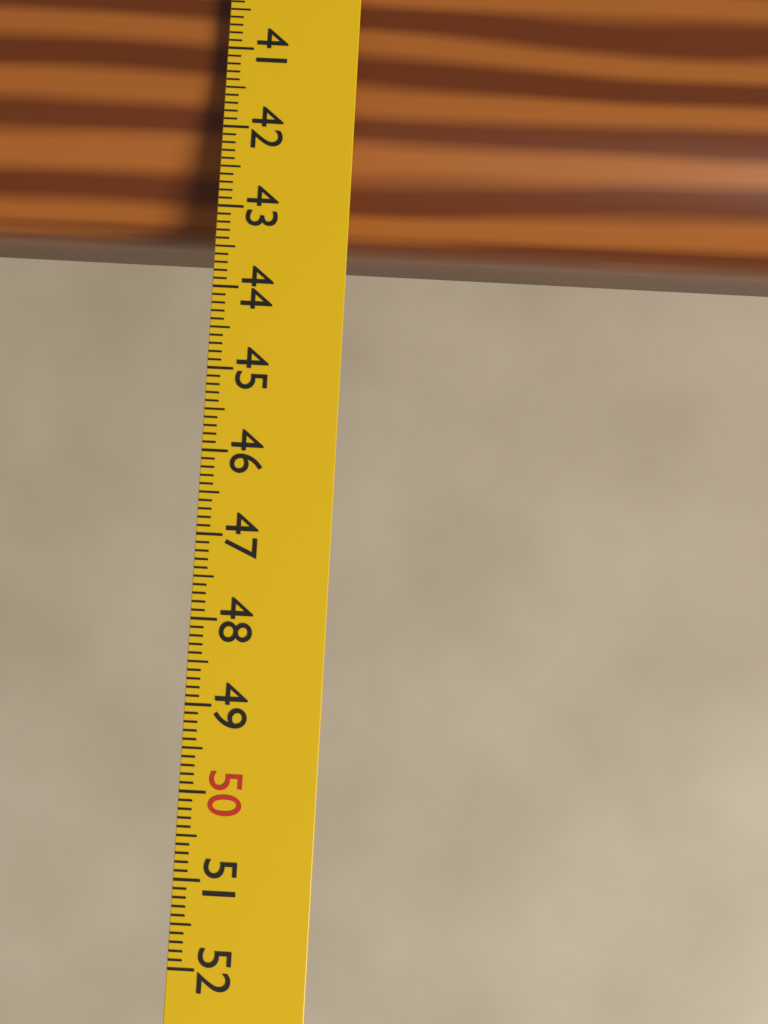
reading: 43.2 cm
